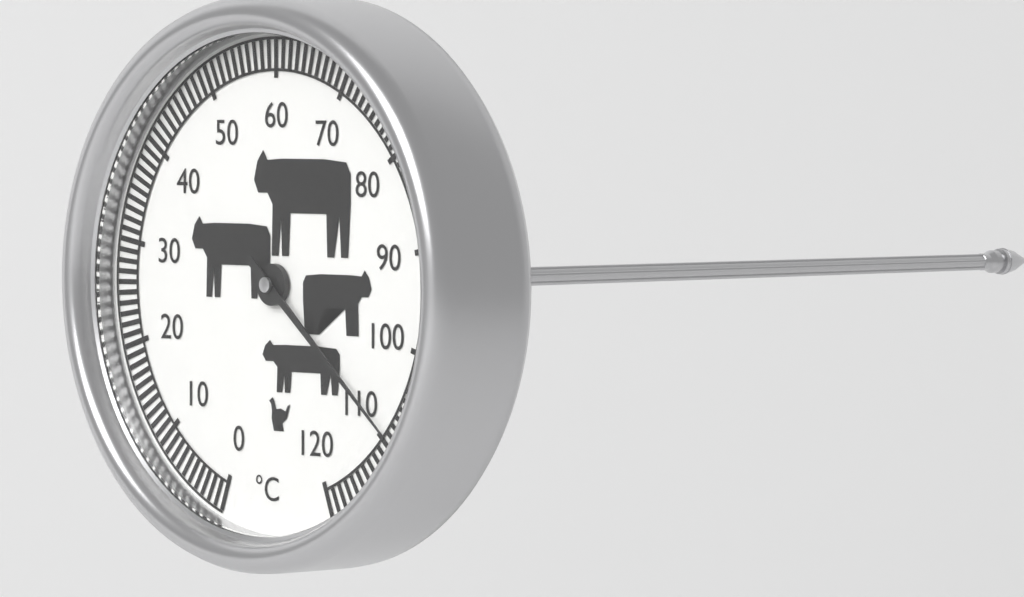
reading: 109 °C
